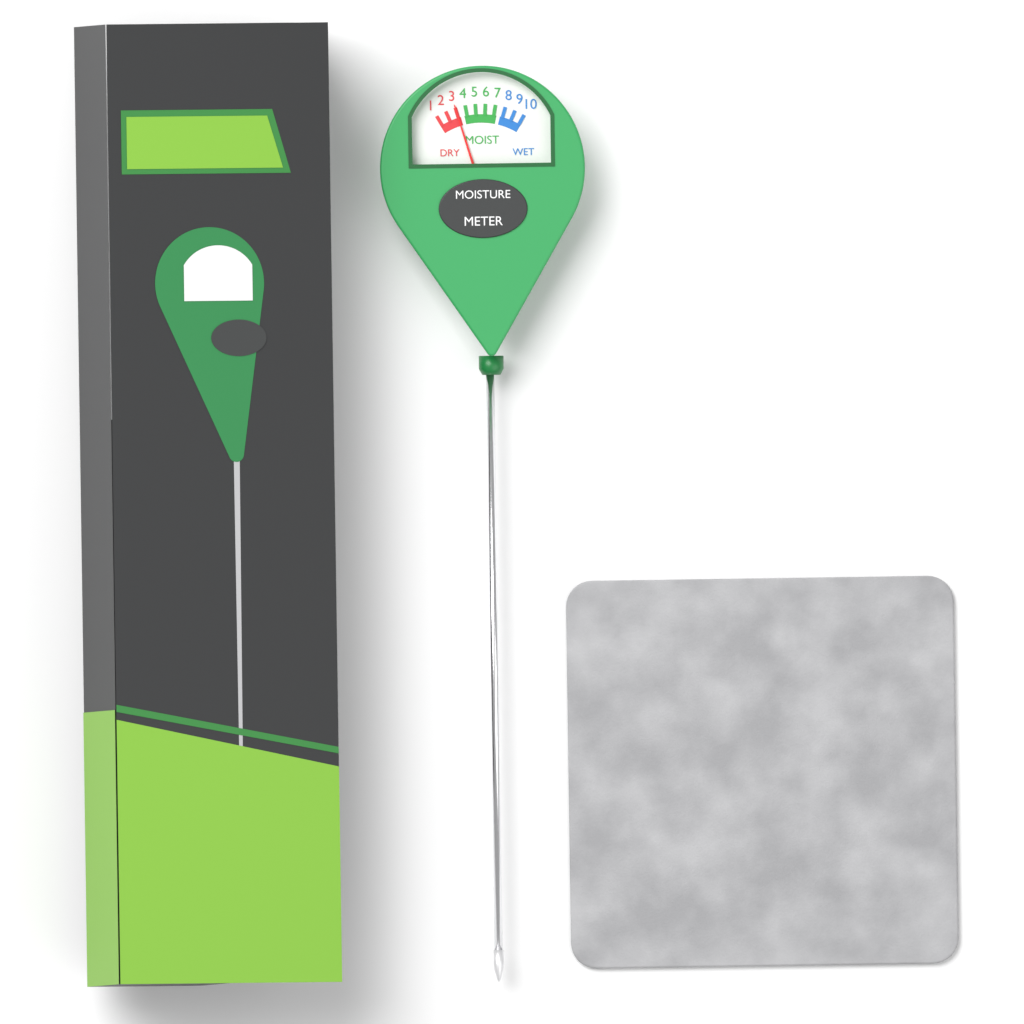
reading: 3 (no unit)
